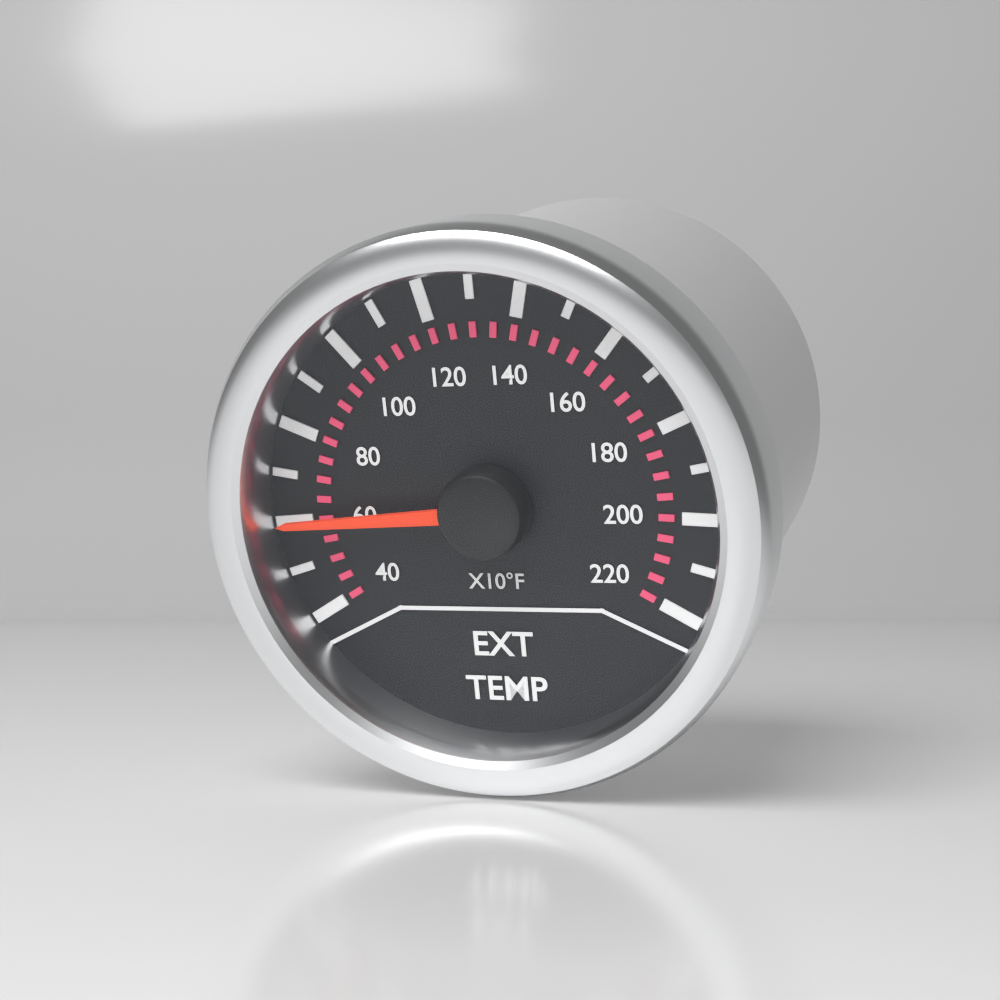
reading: 600 °F
